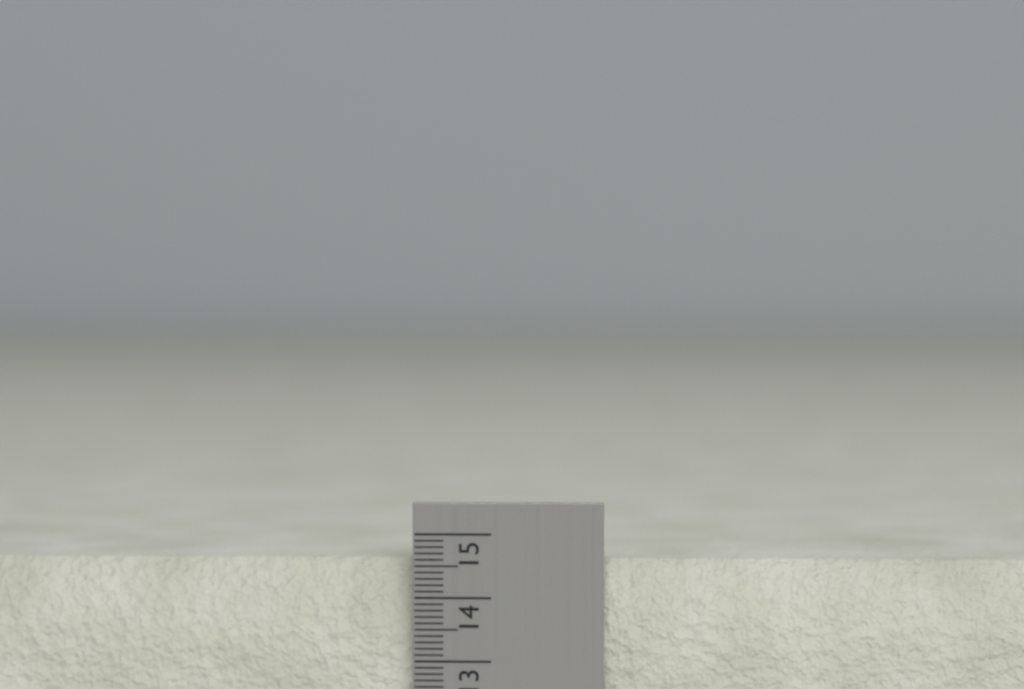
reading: 14.6 cm
